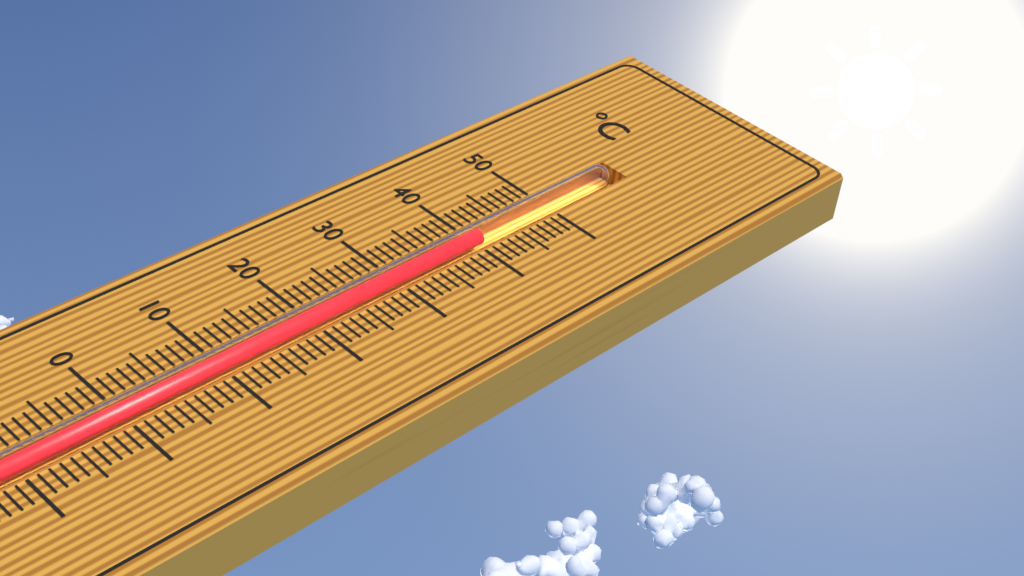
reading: 41 °C
